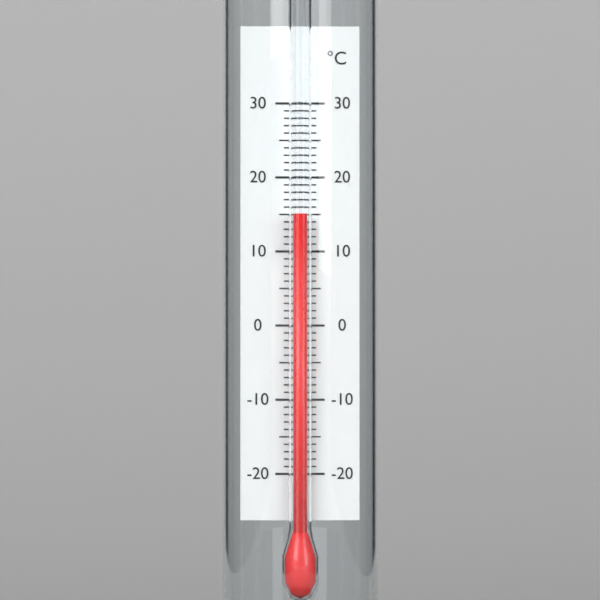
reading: 15 °C
